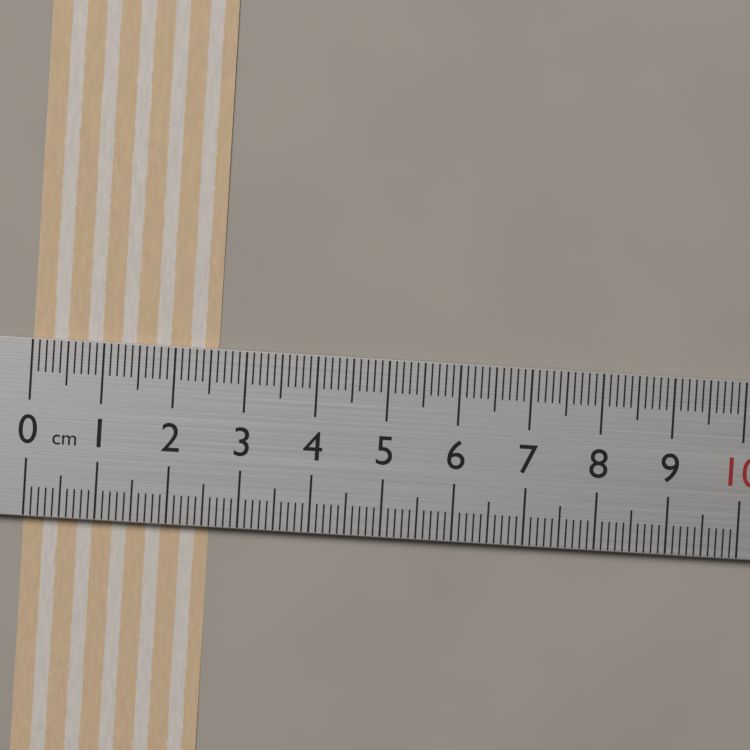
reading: 2.6 cm
